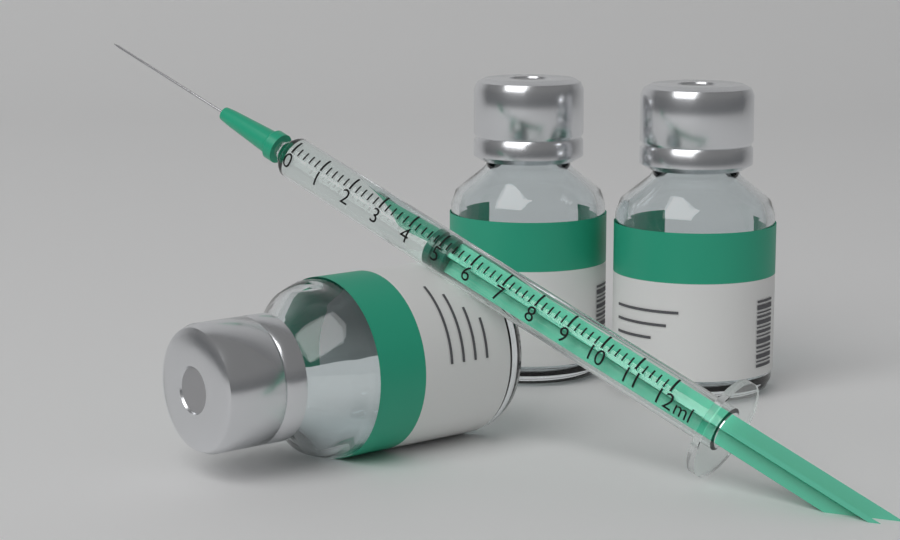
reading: 4.6 ml
